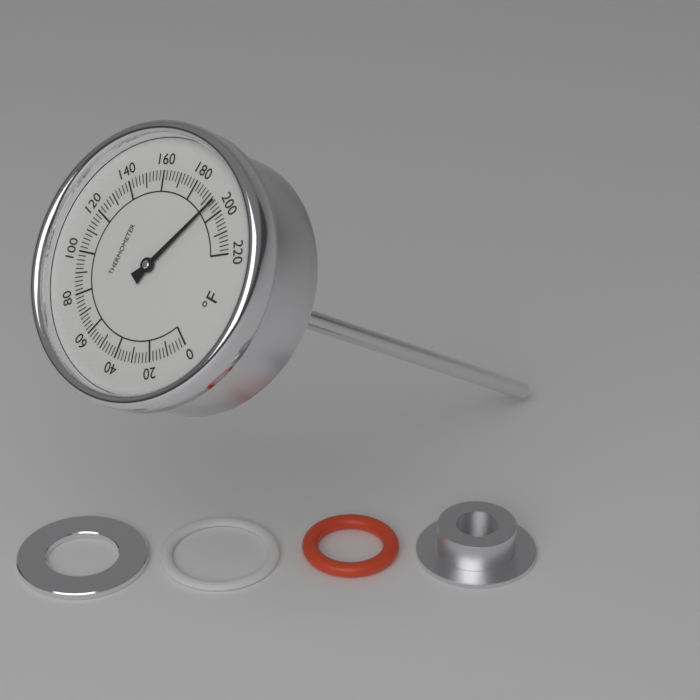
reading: 194 °F
